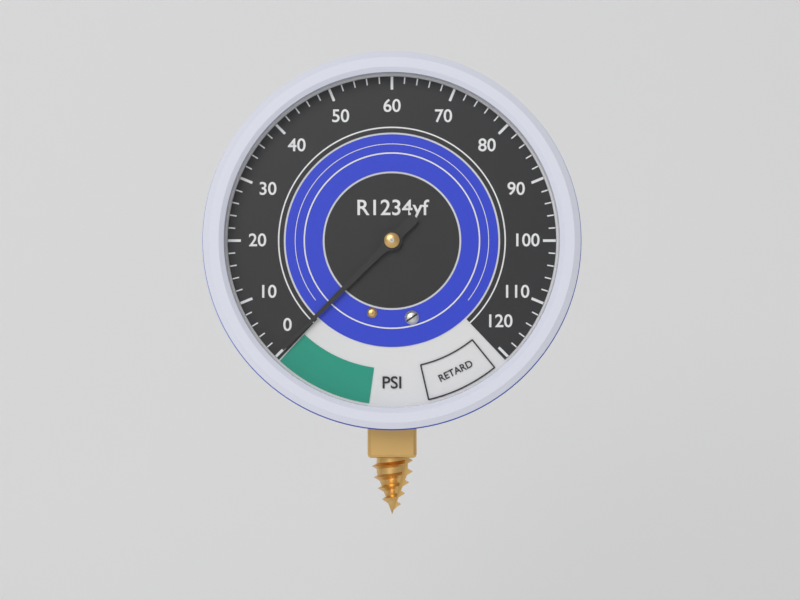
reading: 0 psi
